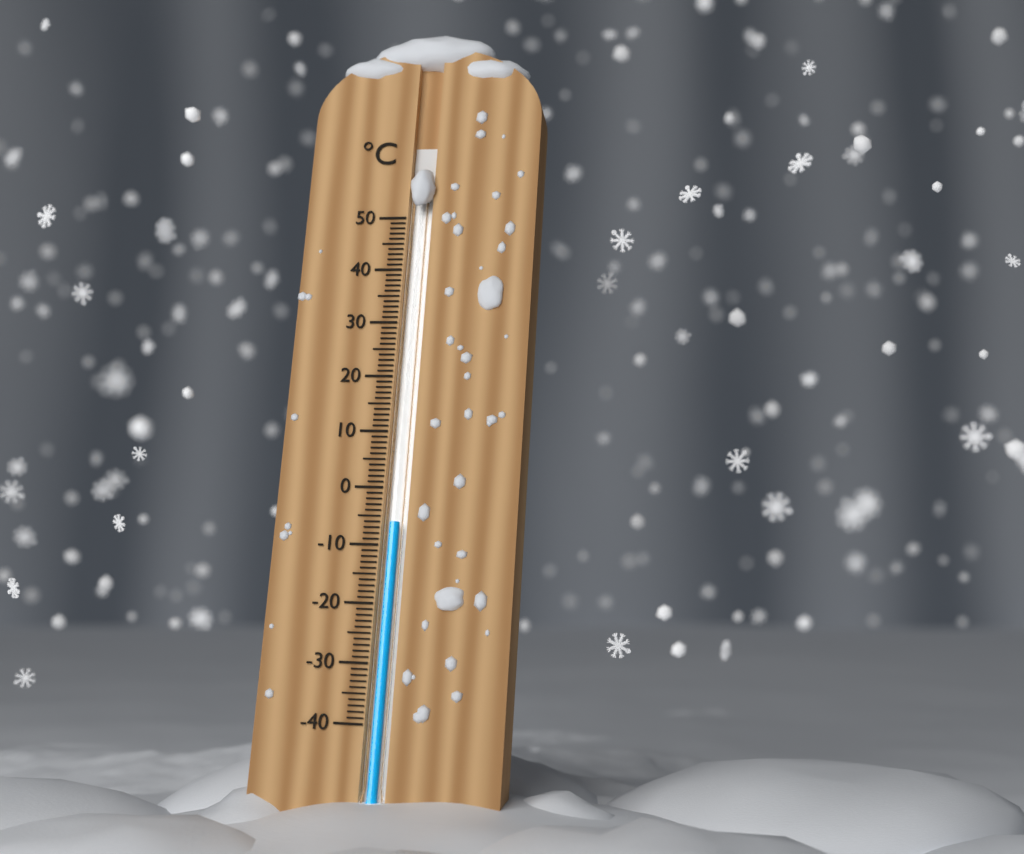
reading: -6 °C
